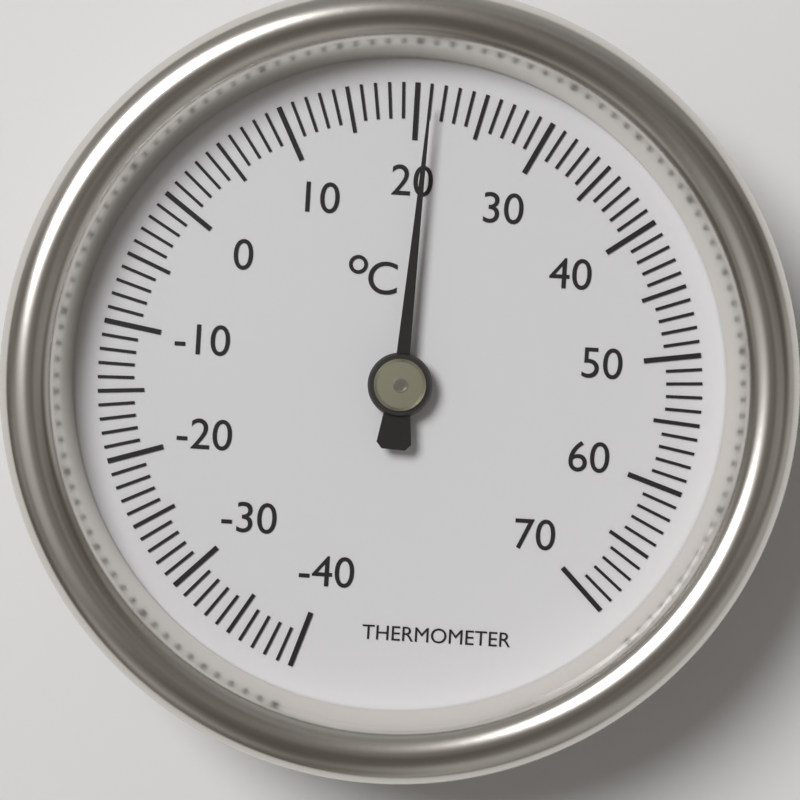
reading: 21 °C
